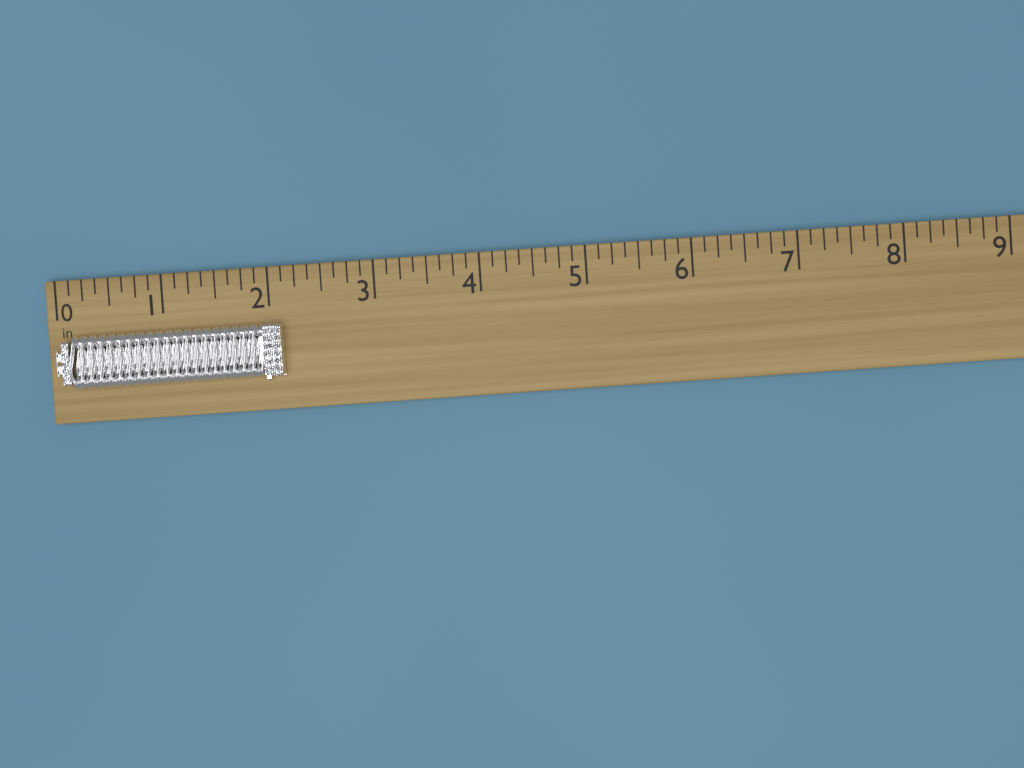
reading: 2.125 in
